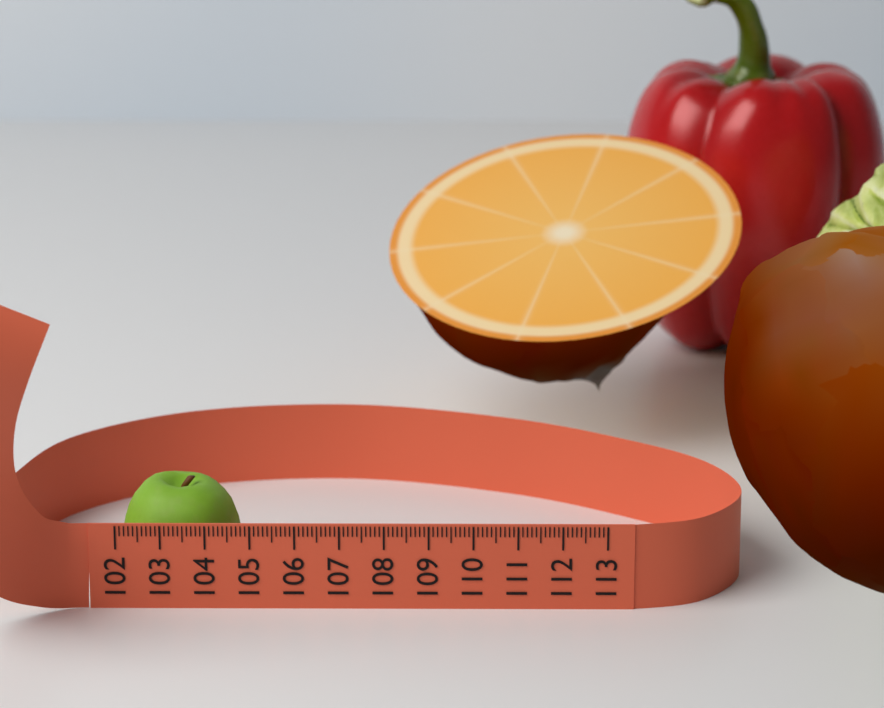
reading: 104.7 (no unit)
